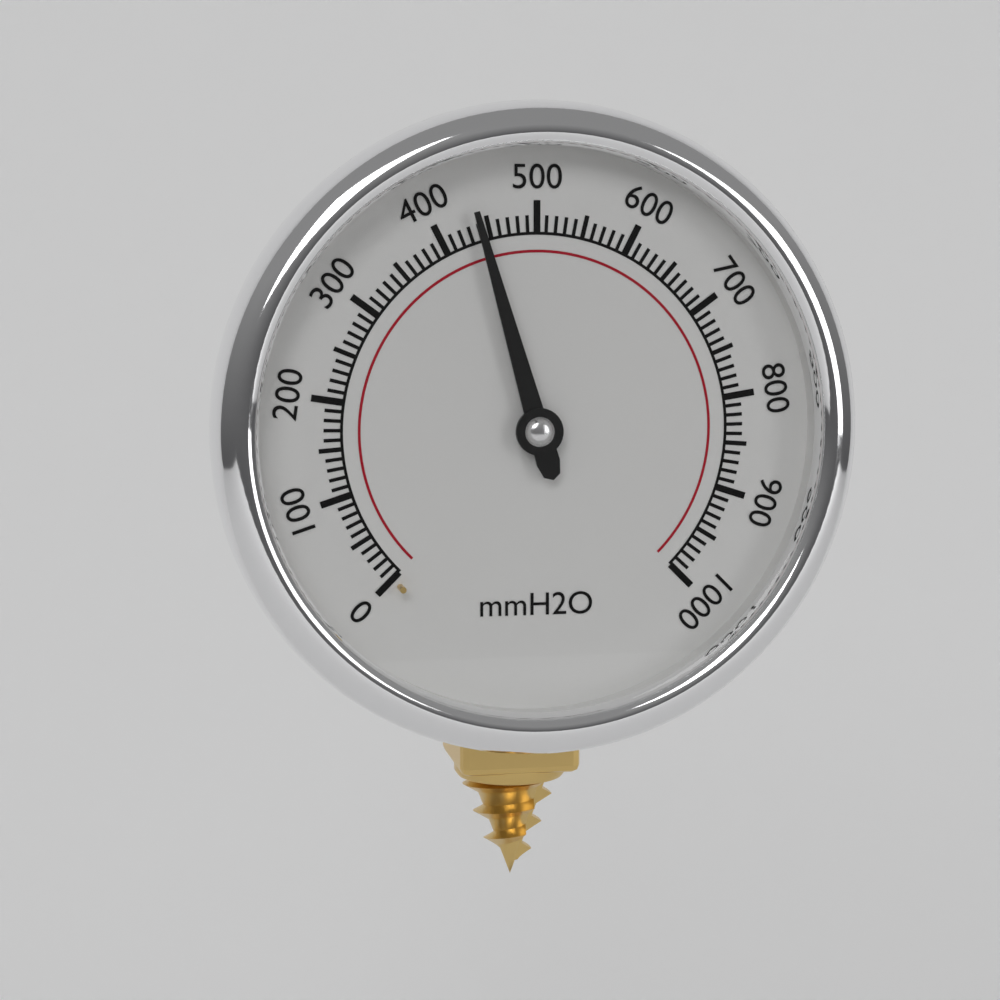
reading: 440 mmH2O
